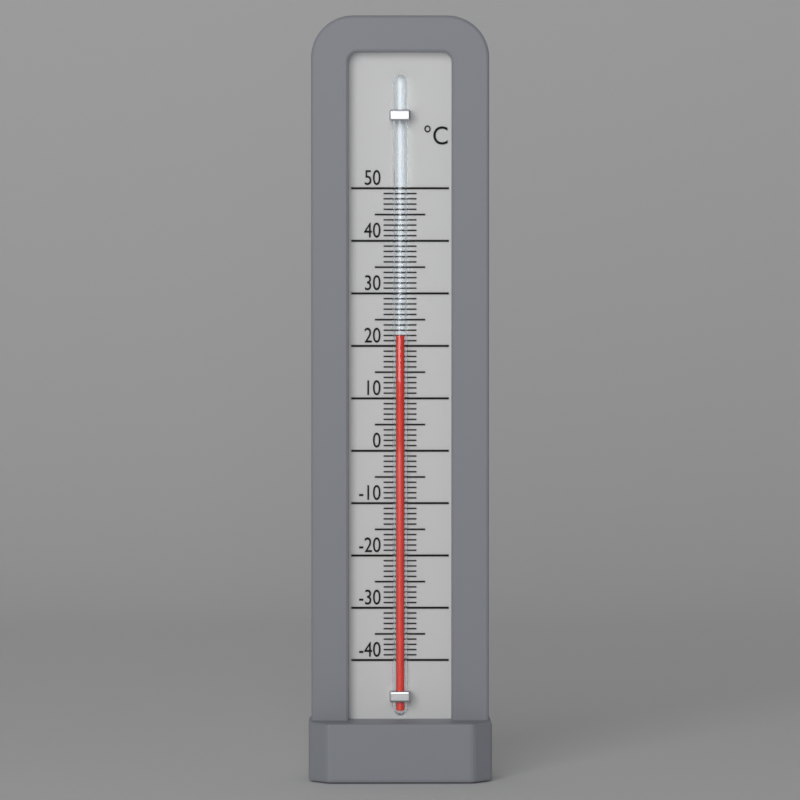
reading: 22 °C
